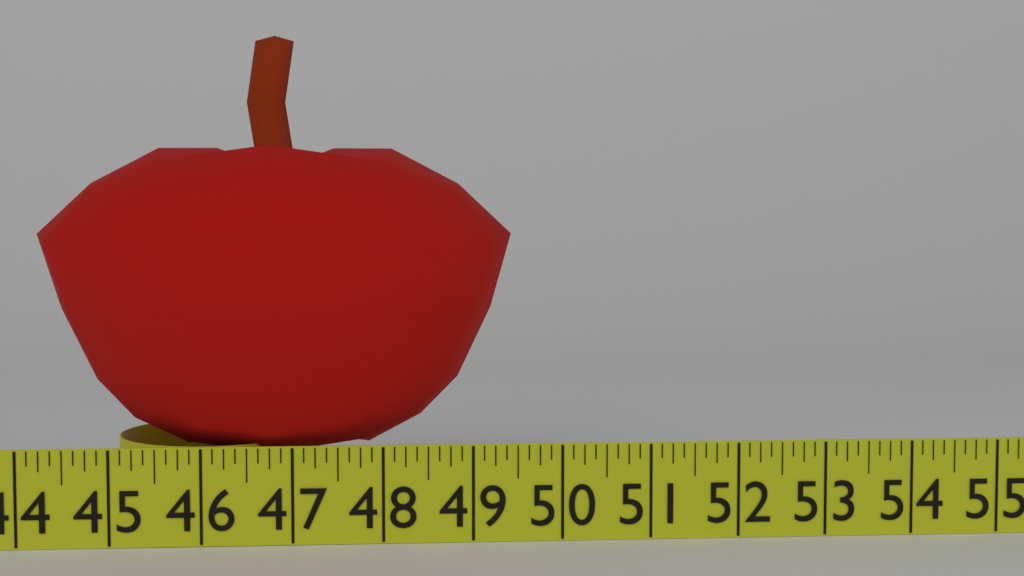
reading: 49.500 in
